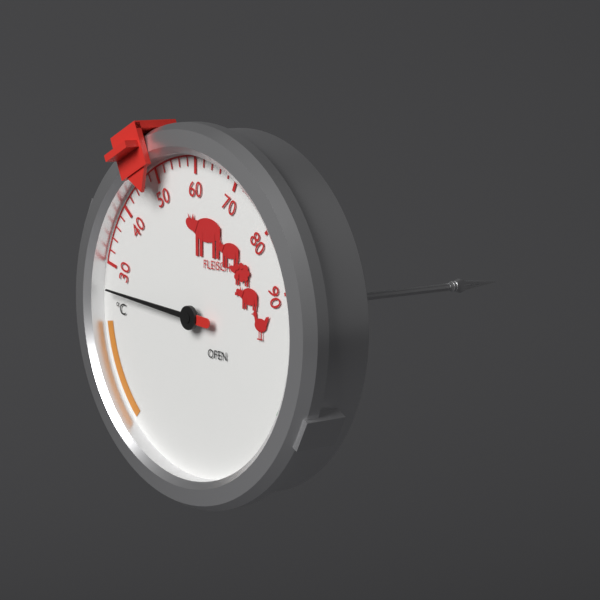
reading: 26 °C
